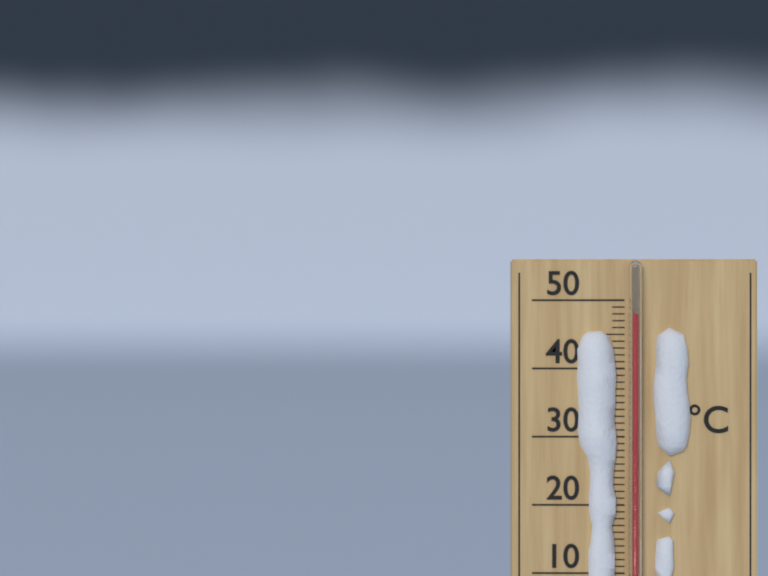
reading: 48 °C
